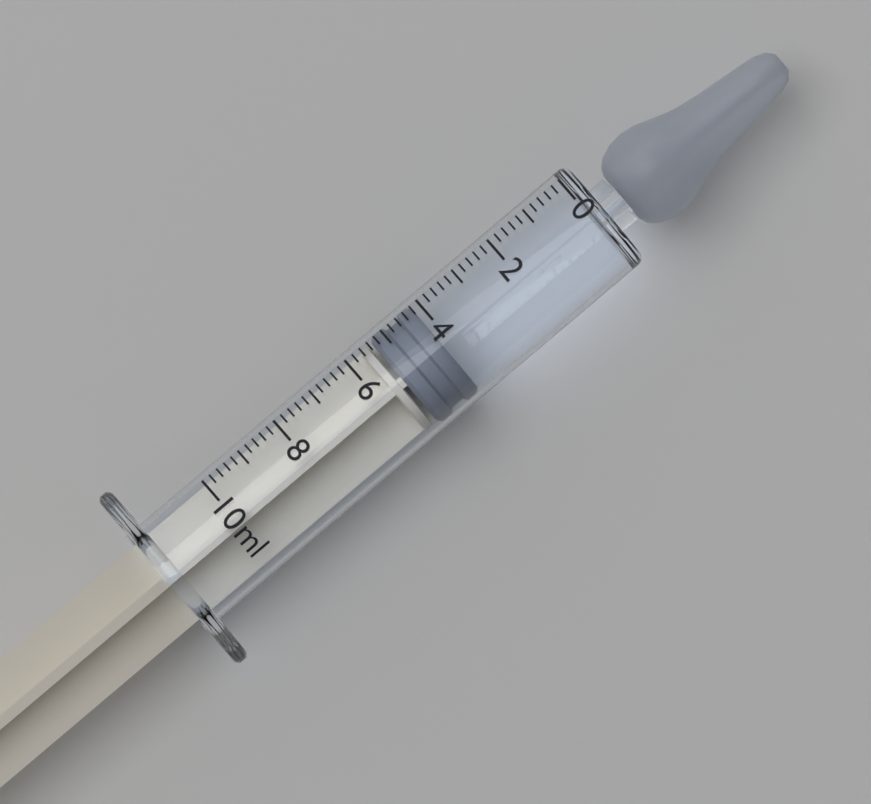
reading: 4.2 ml
